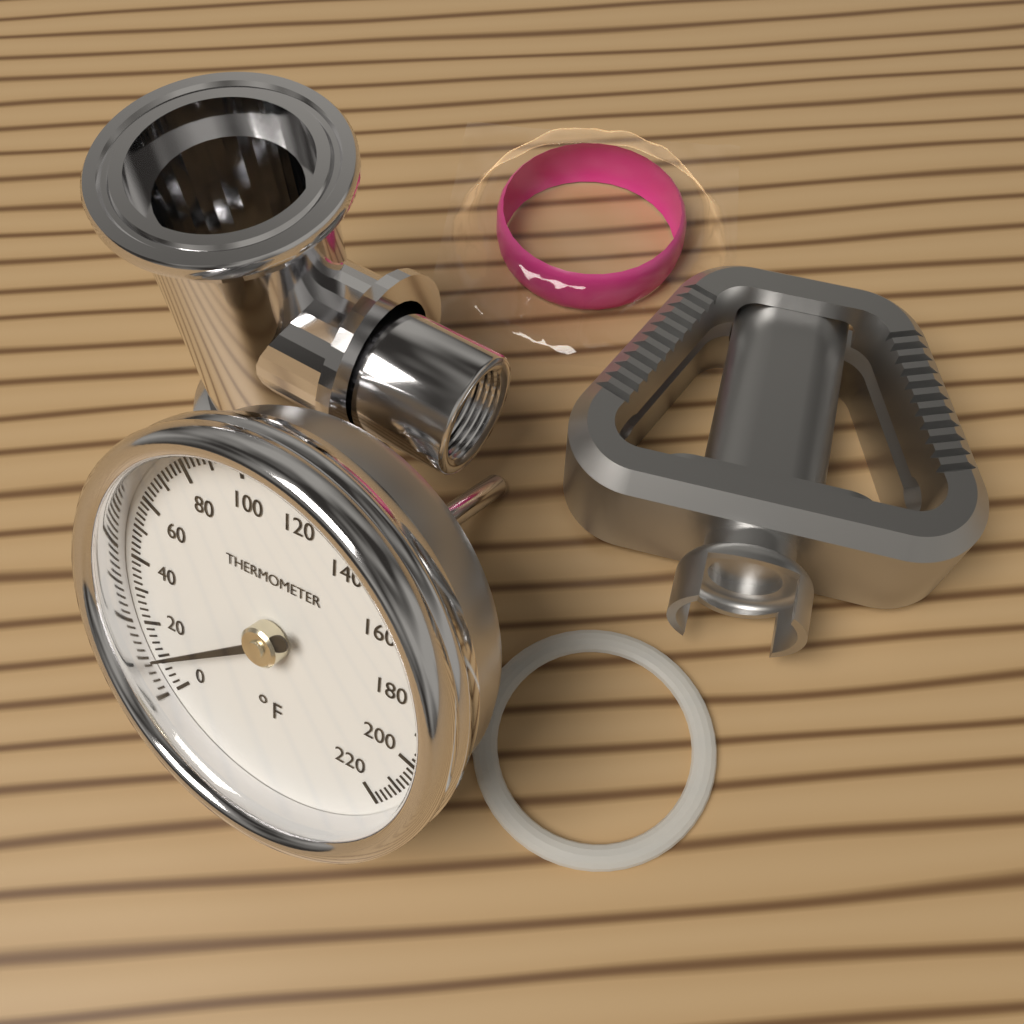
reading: 10 °F
